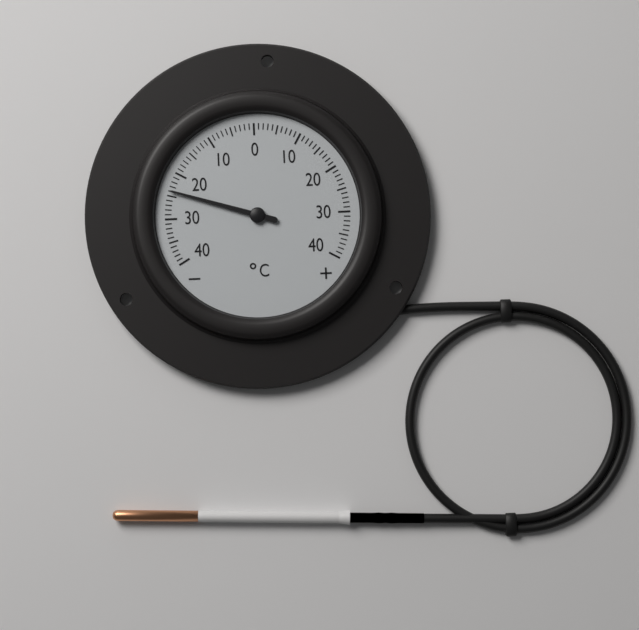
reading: -24 °C
